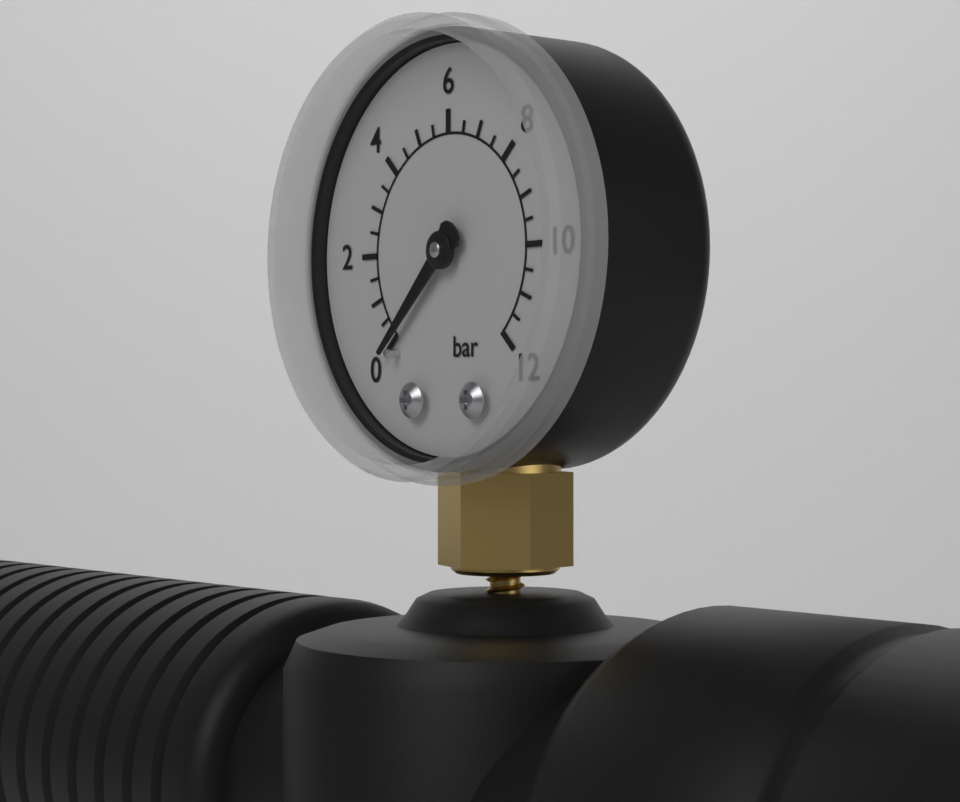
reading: 0.0 bar
